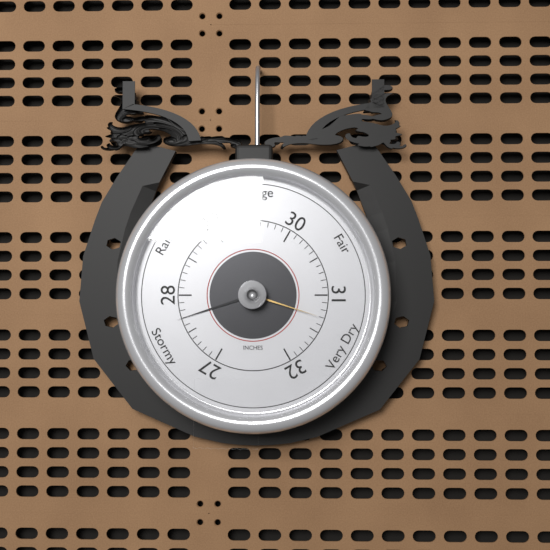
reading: 27.7 inHg
